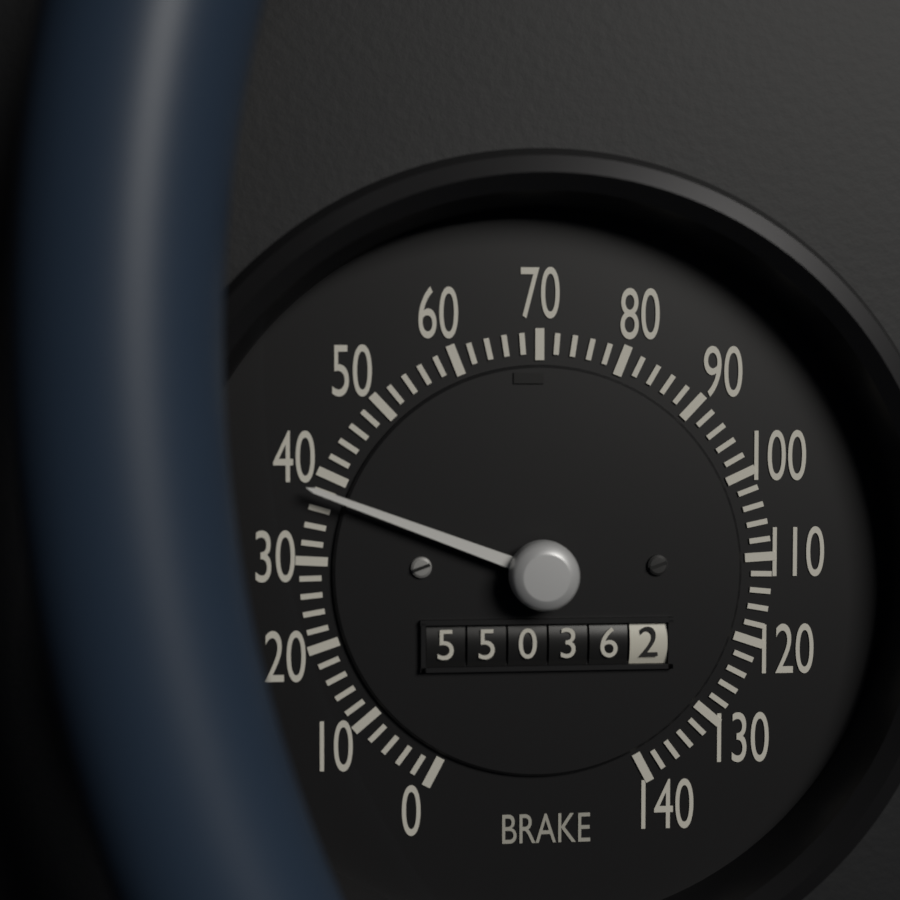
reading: 38 (no unit)
